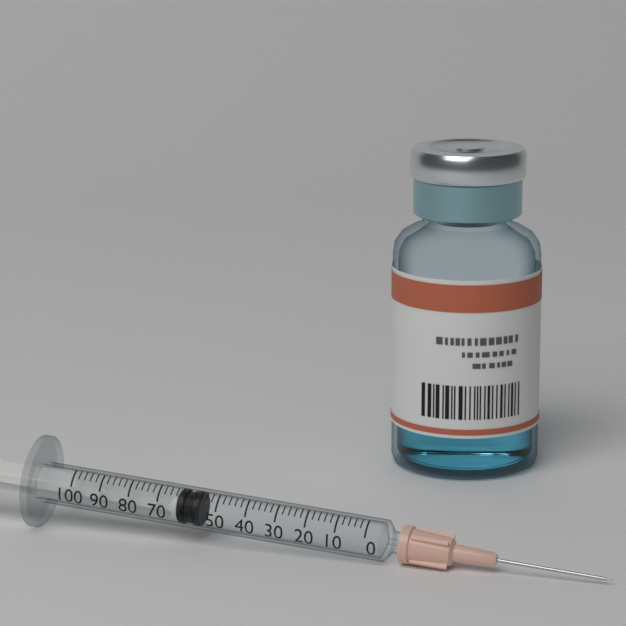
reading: 56 (no unit)
